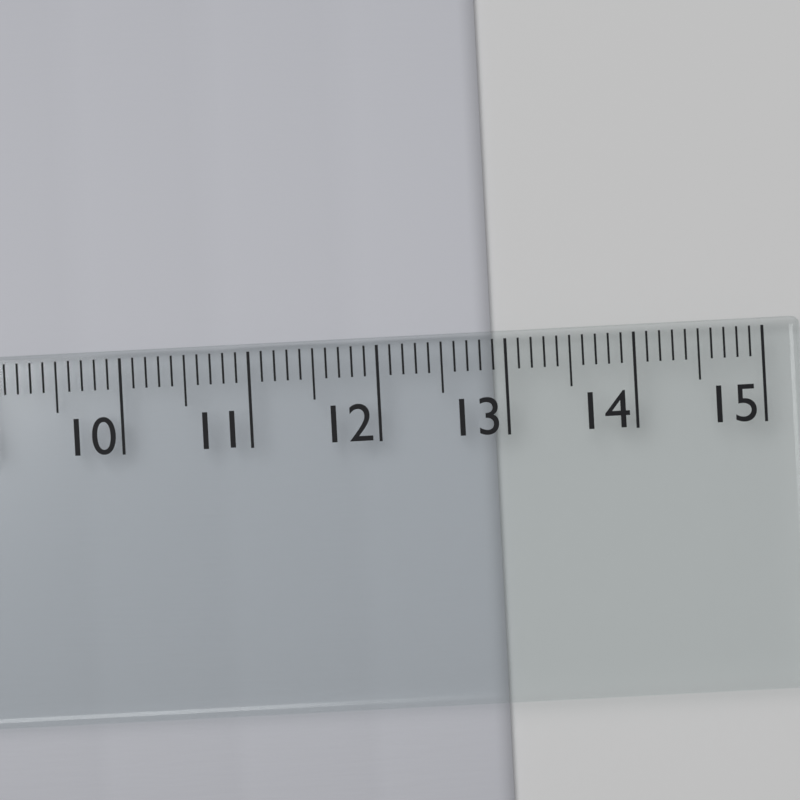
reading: 12.9 cm
